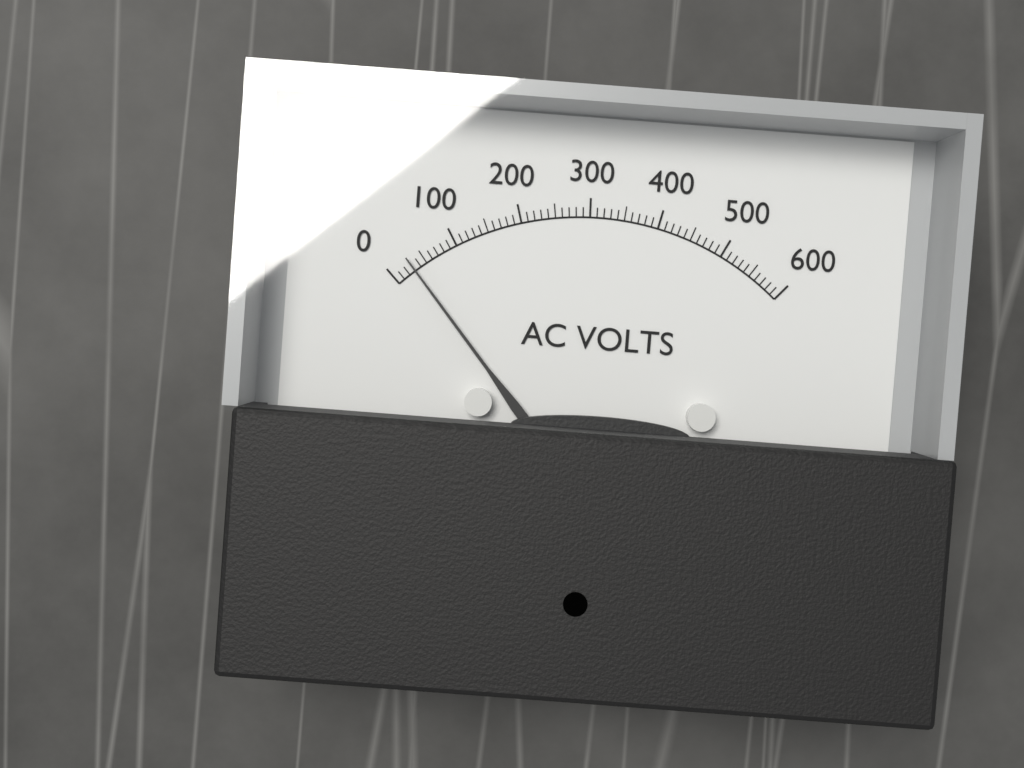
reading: 30 V
